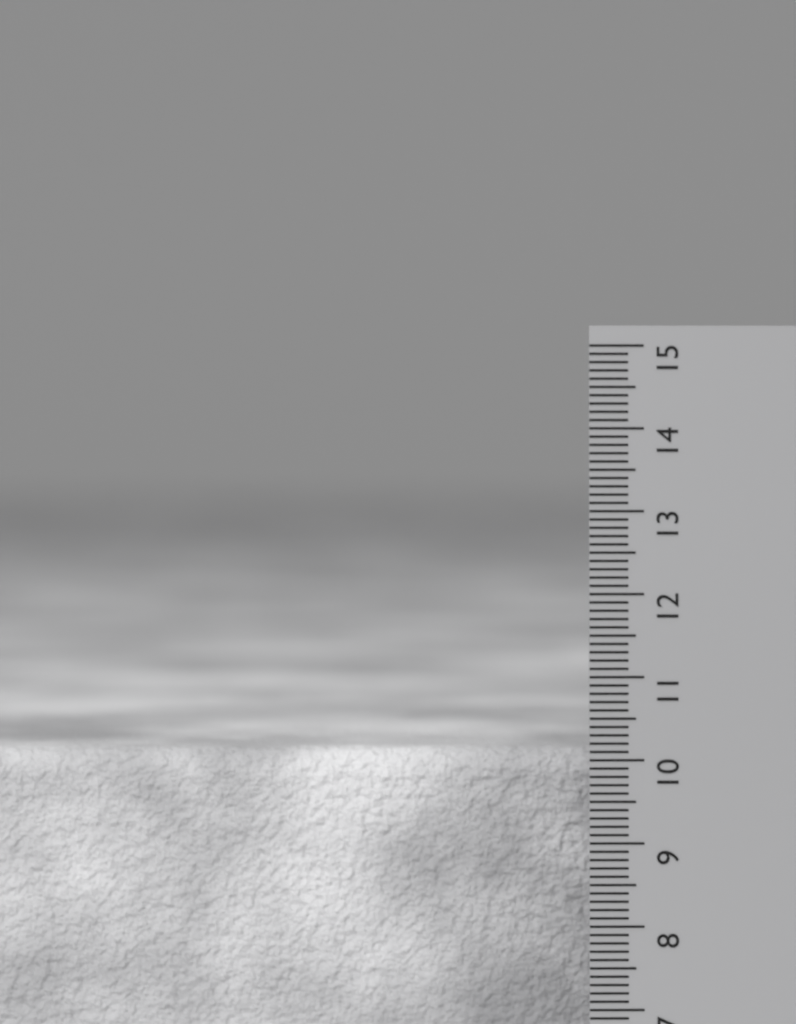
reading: 10.1 cm
